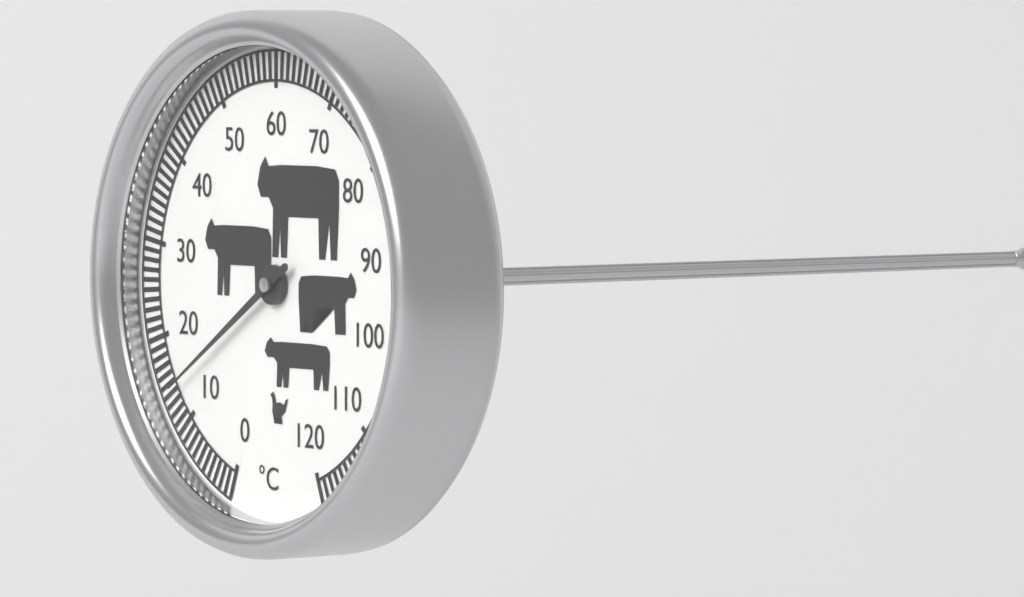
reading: 14 °C
